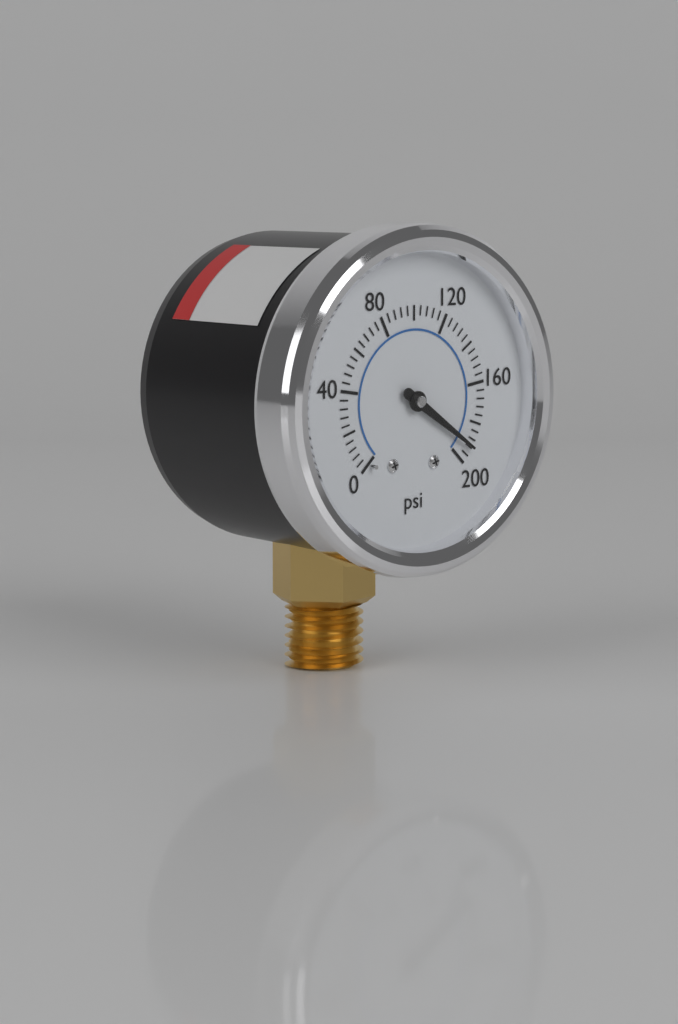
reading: 192 psi
